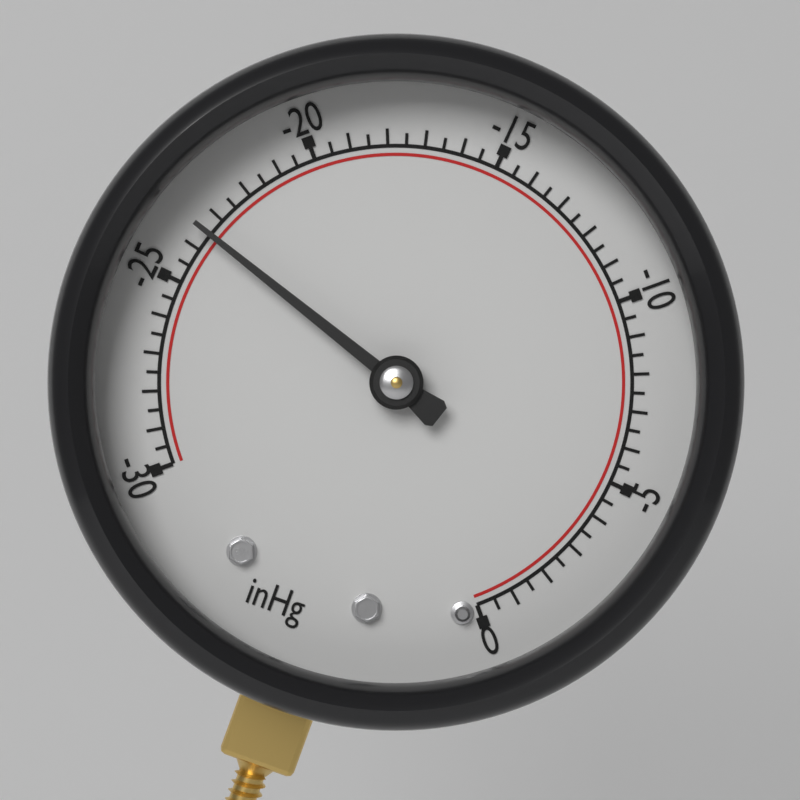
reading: -23.5 inHg
